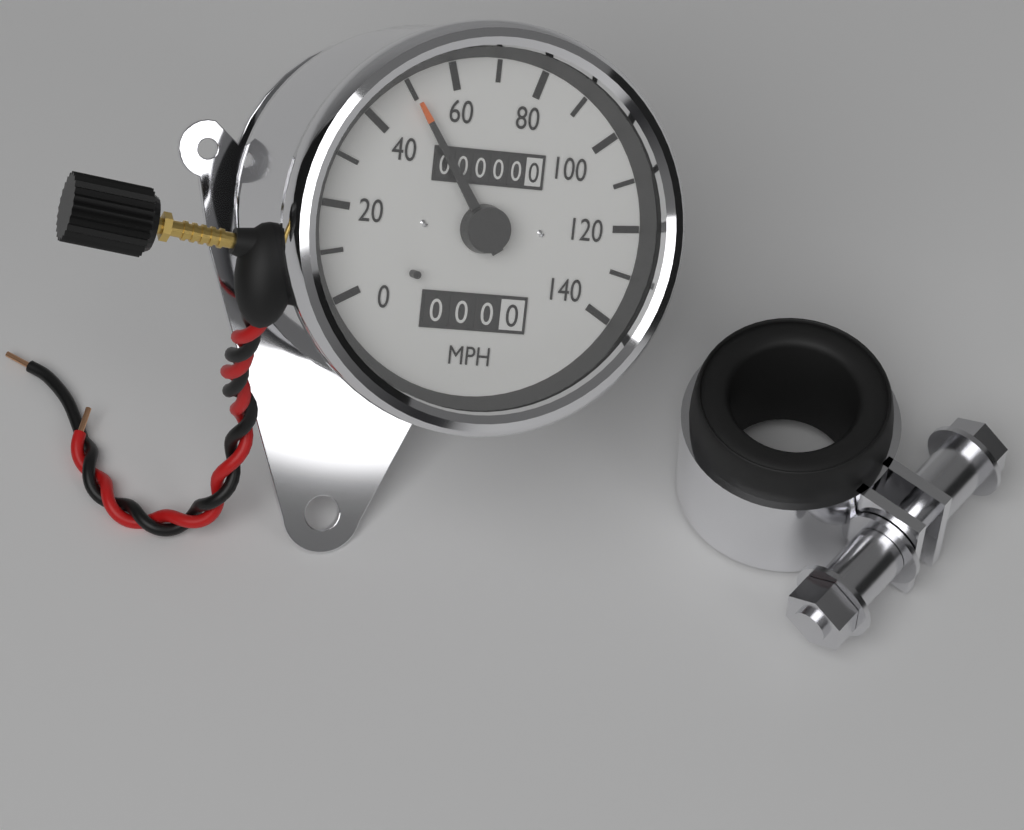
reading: 50 MPH
